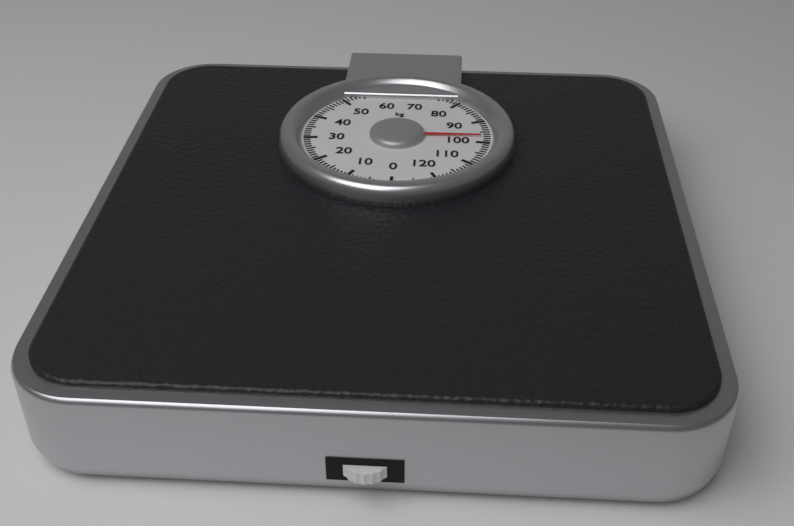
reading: 97 kg
